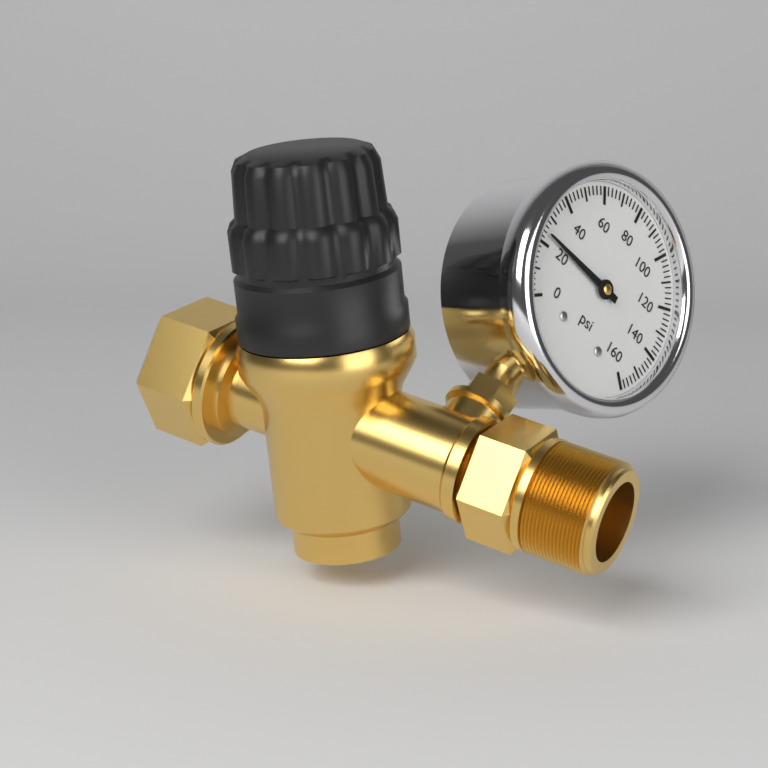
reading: 24 psi
